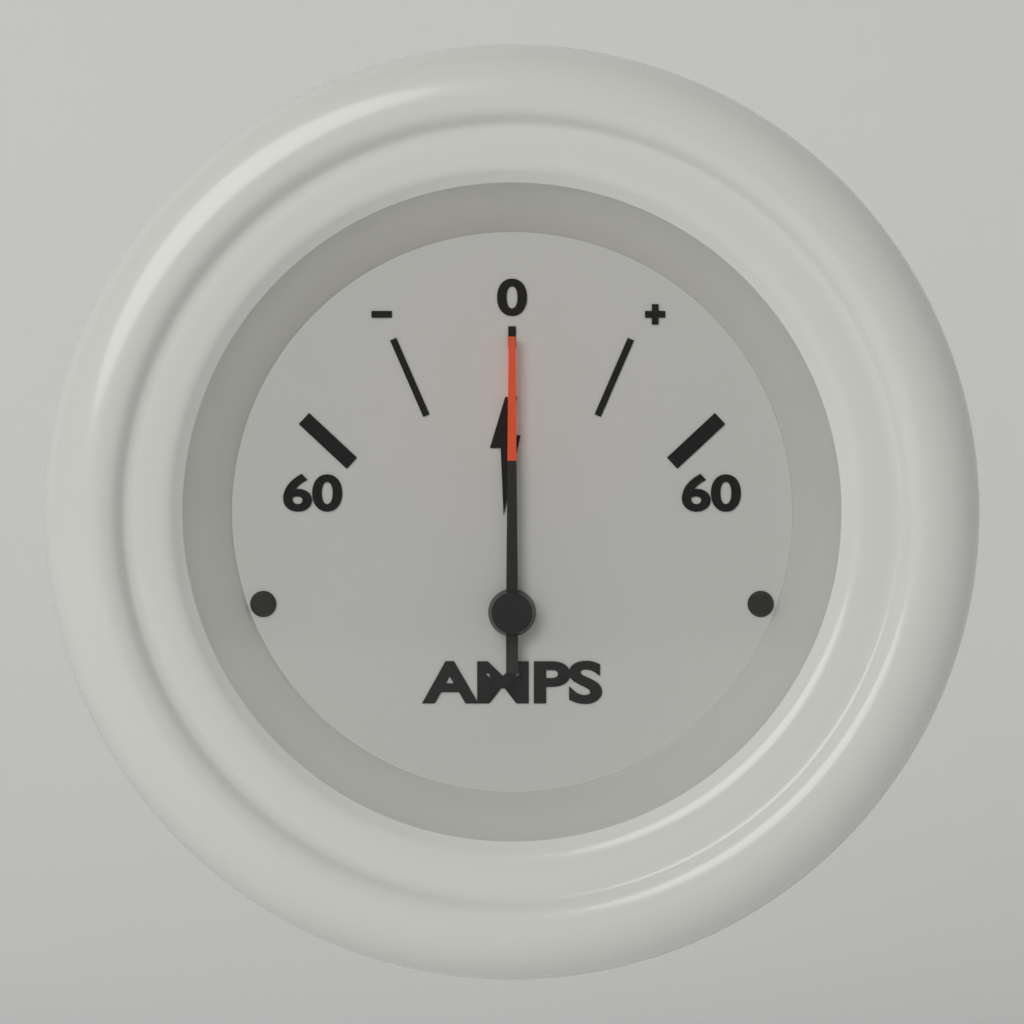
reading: 0 A
